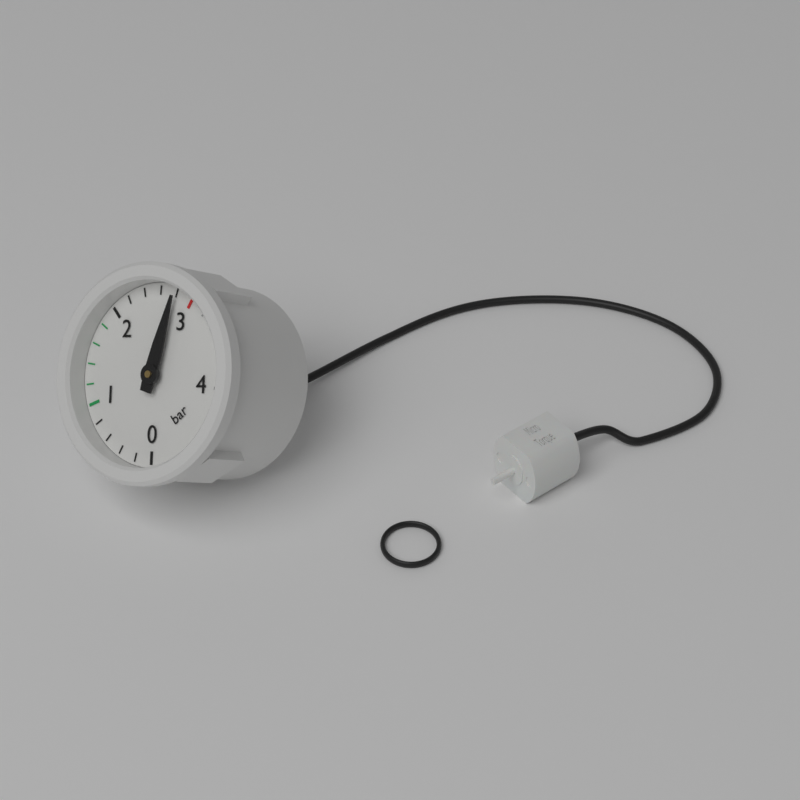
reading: 2.8 bar
